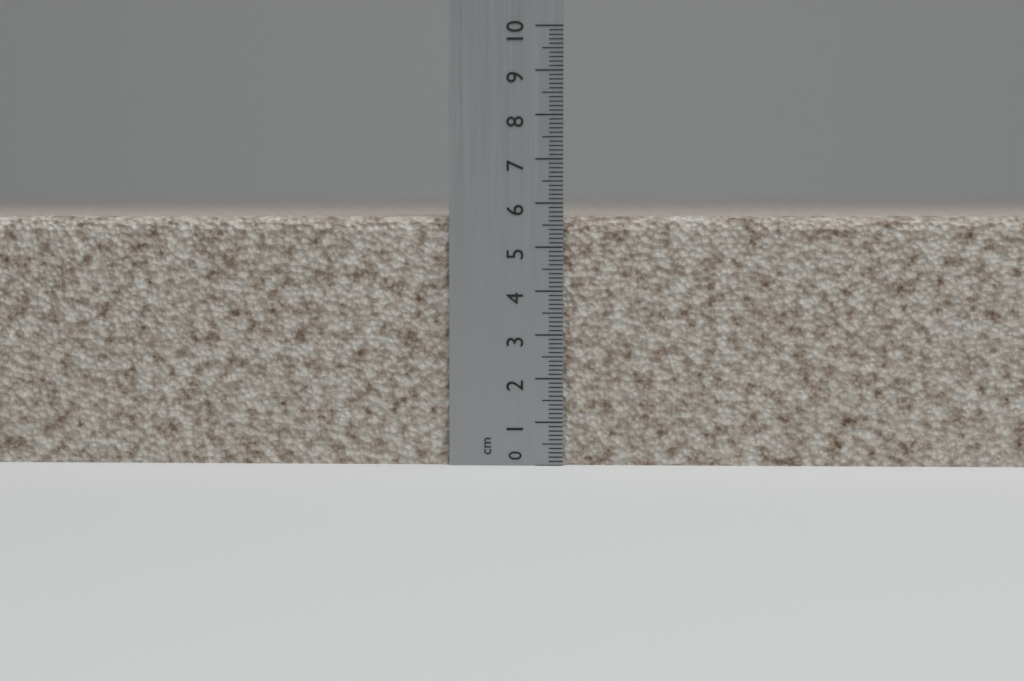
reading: 5.7 cm
